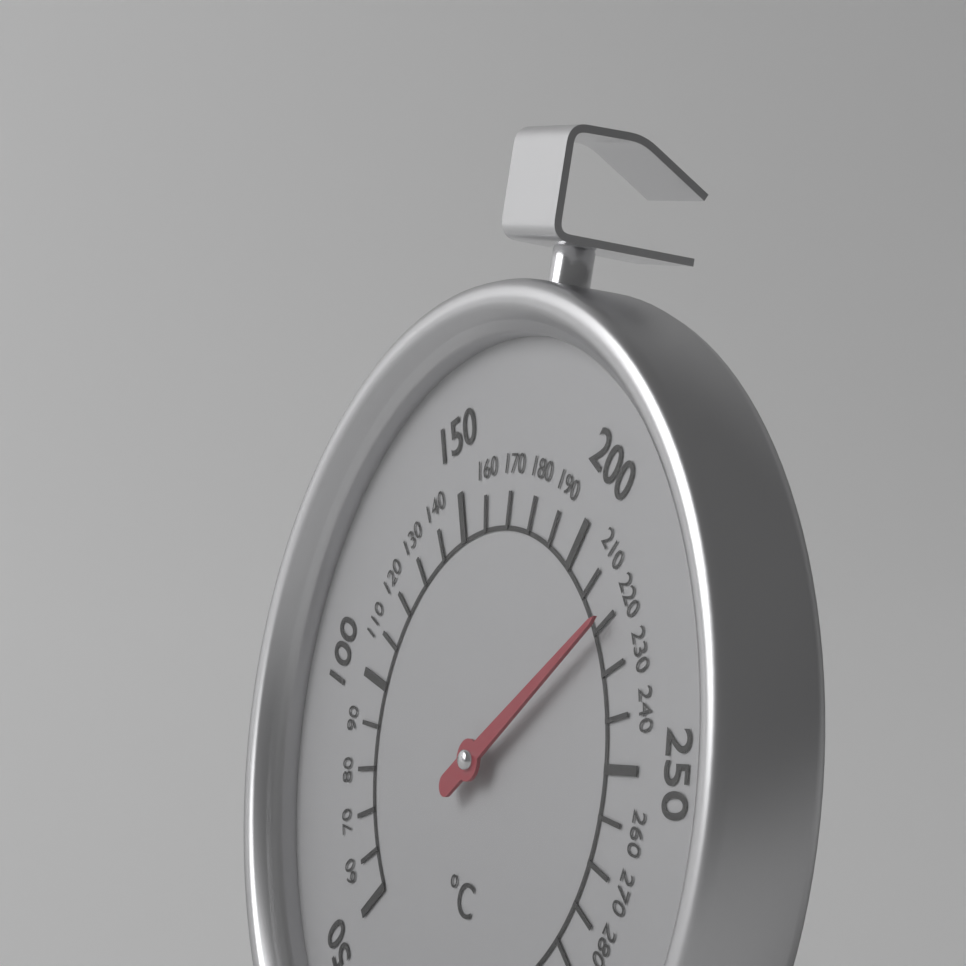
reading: 220 °C
